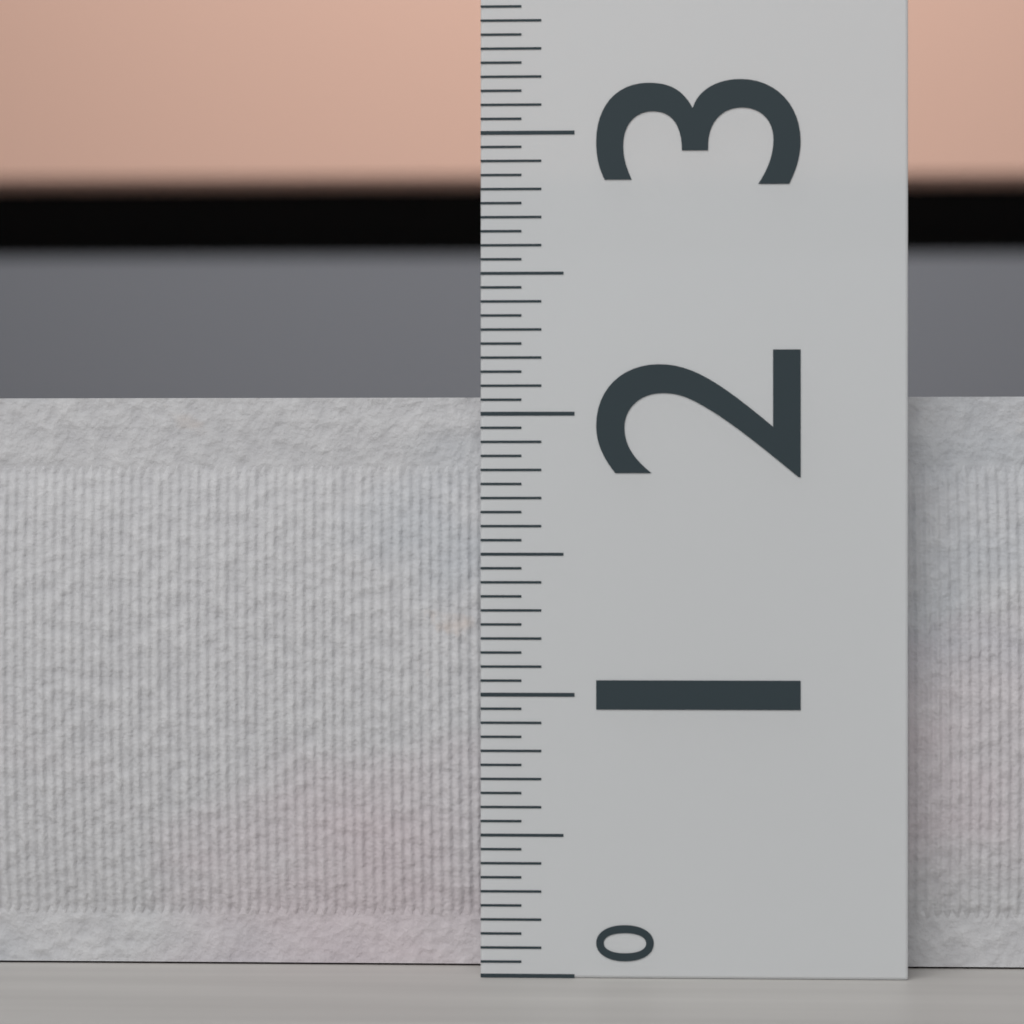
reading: 2.10 (no unit)
